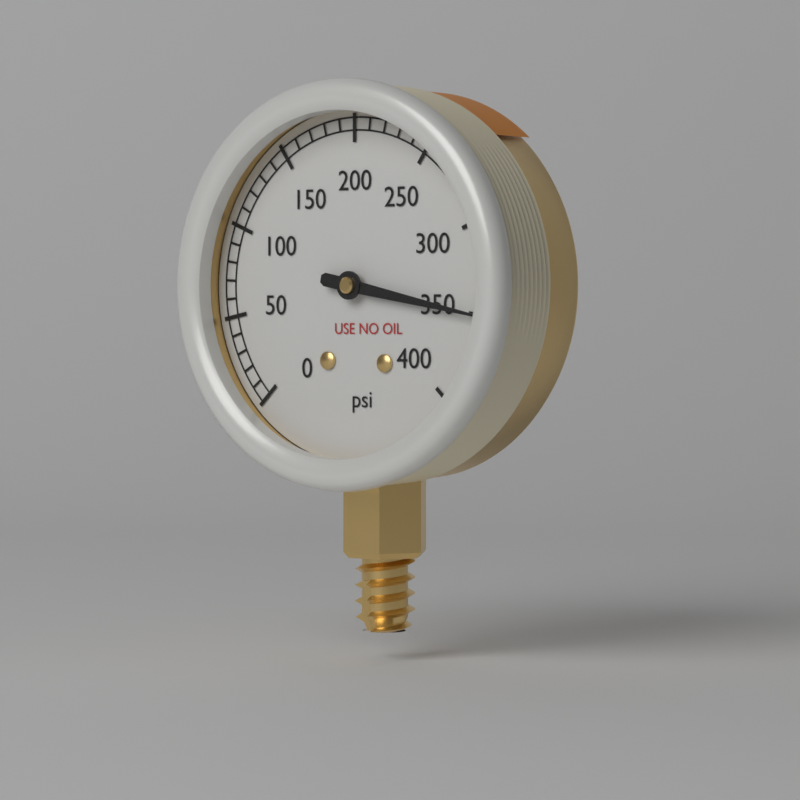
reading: 350 psi
